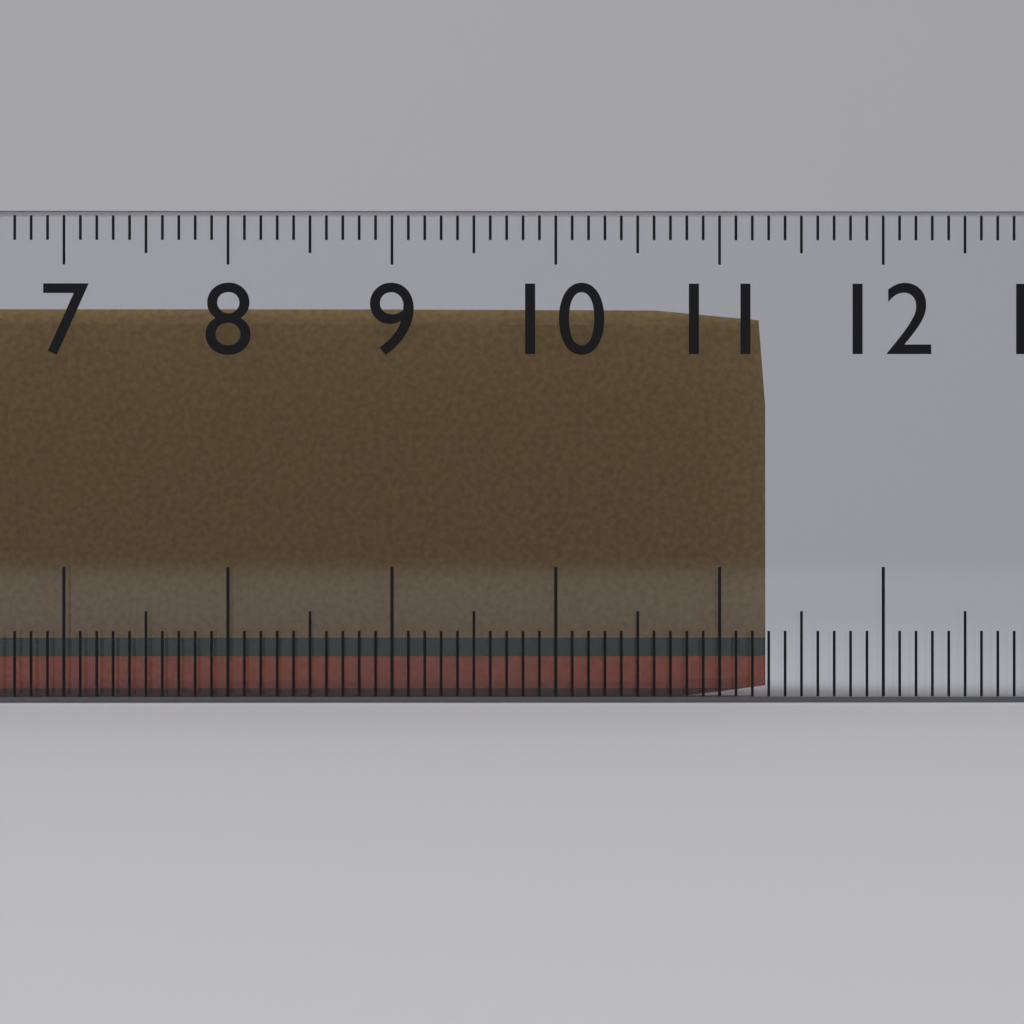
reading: 11.3 cm
